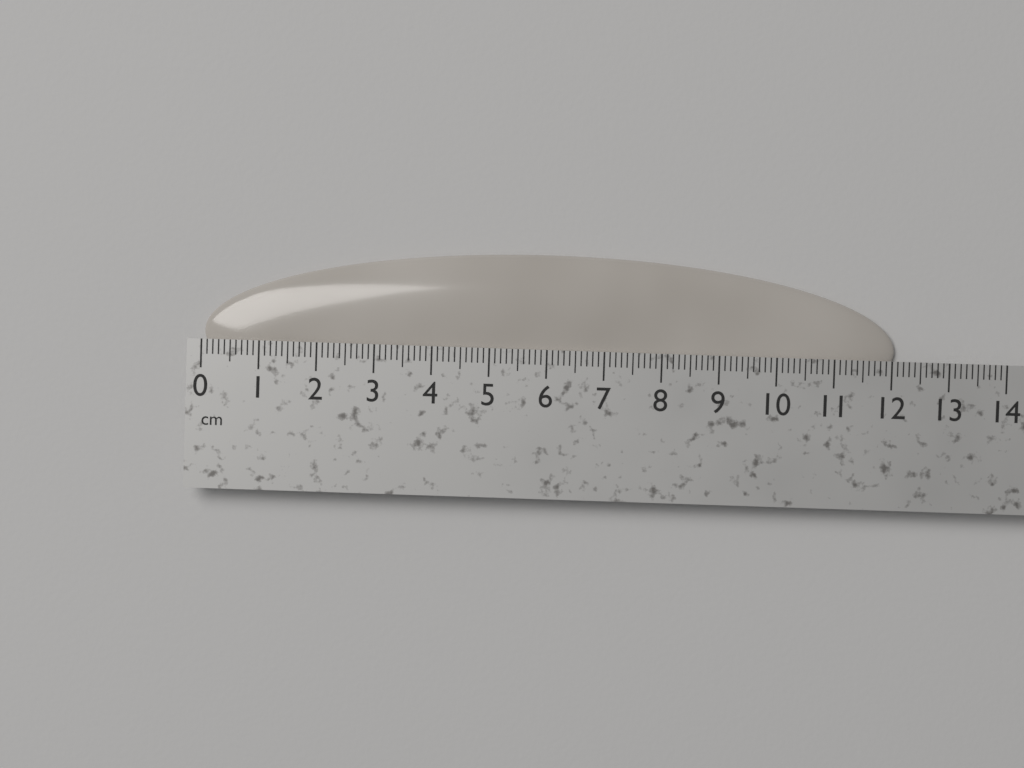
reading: 12.1 cm
